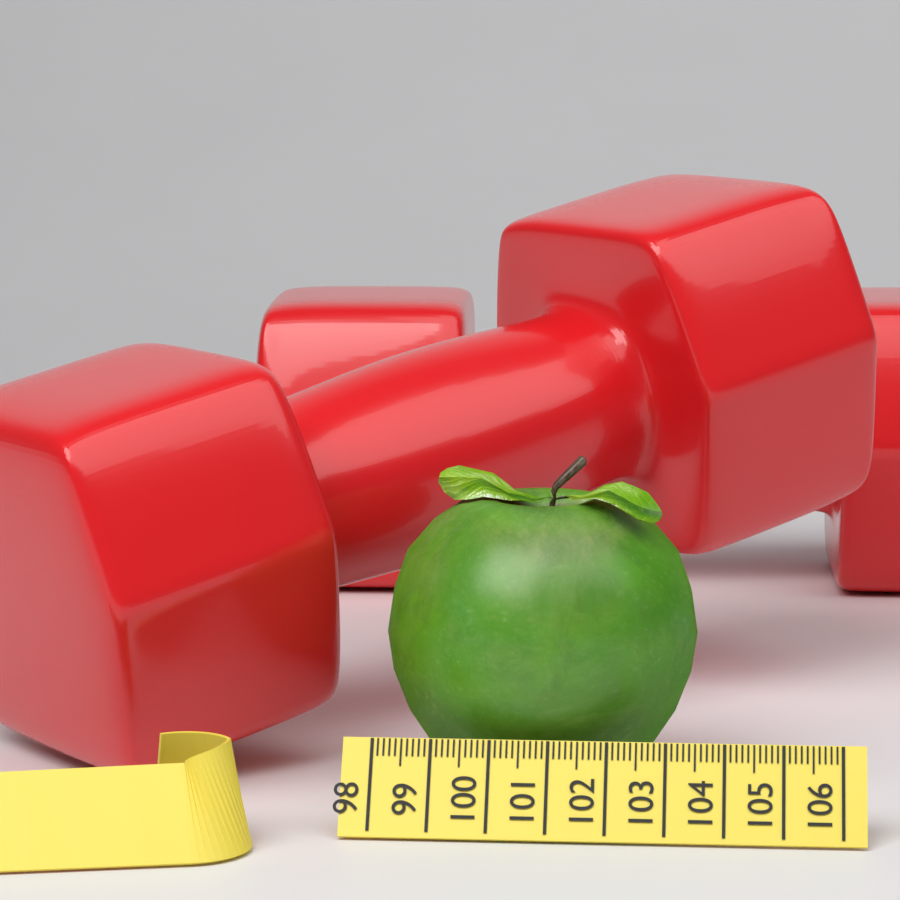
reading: 103.5 (no unit)
